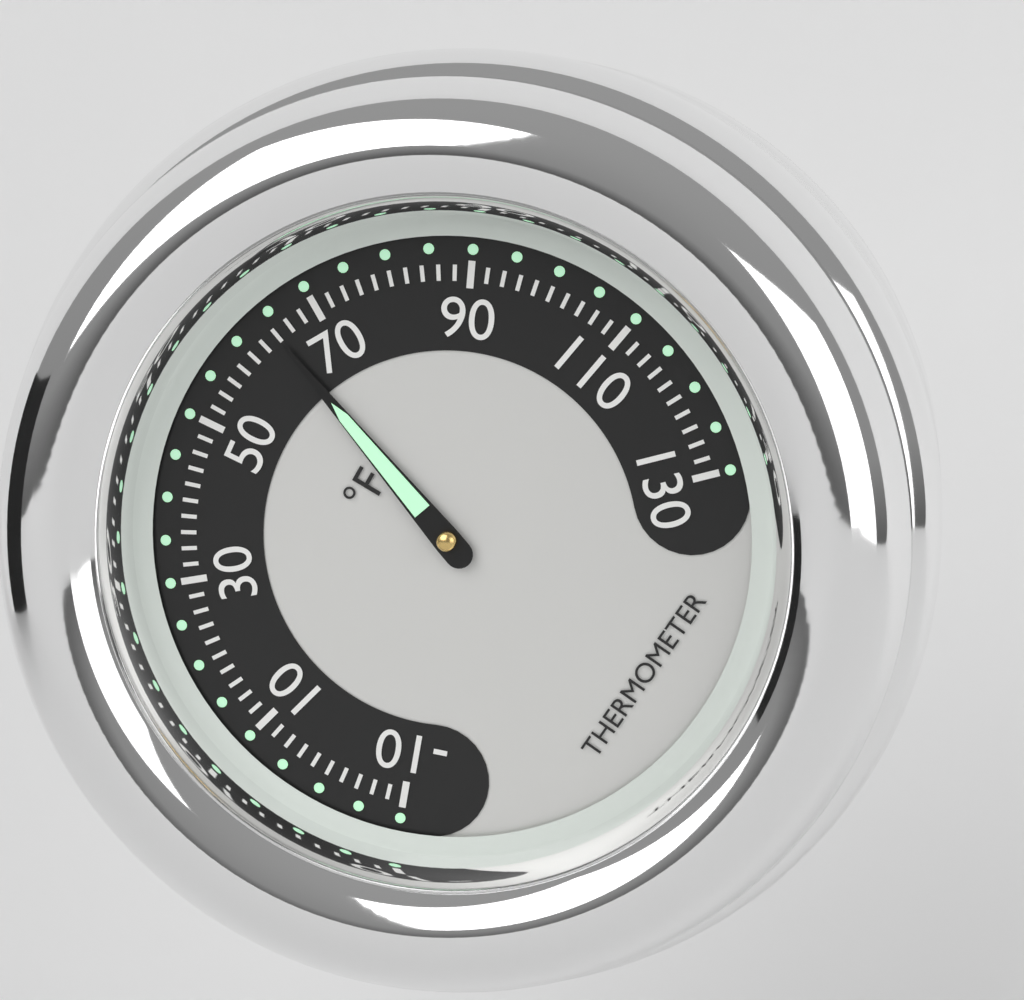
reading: 64 °F
